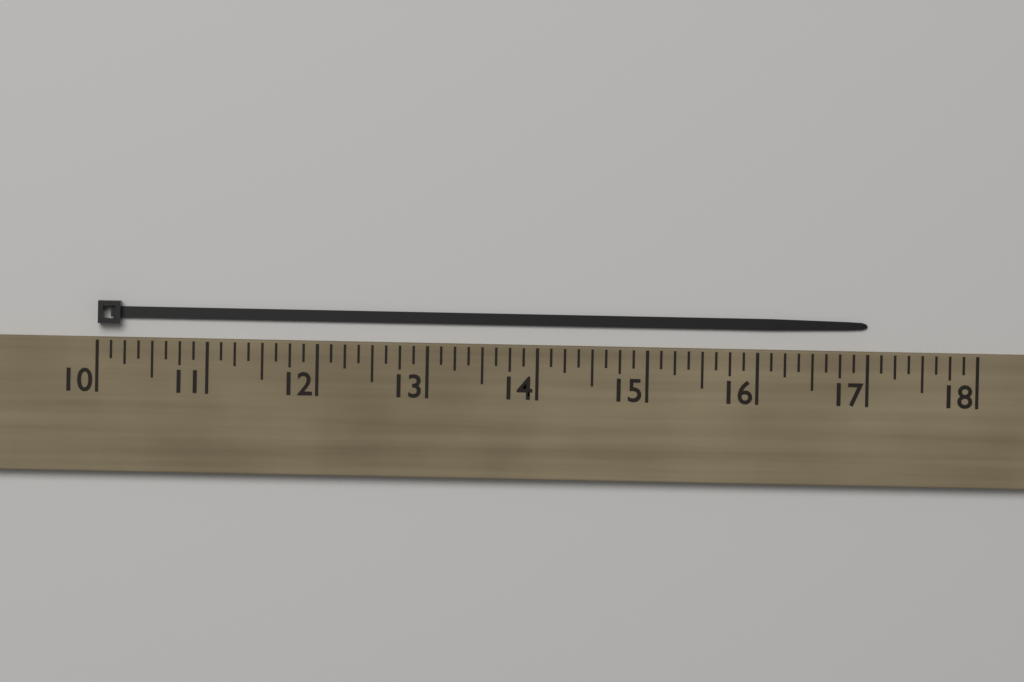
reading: 17.000 (no unit)
